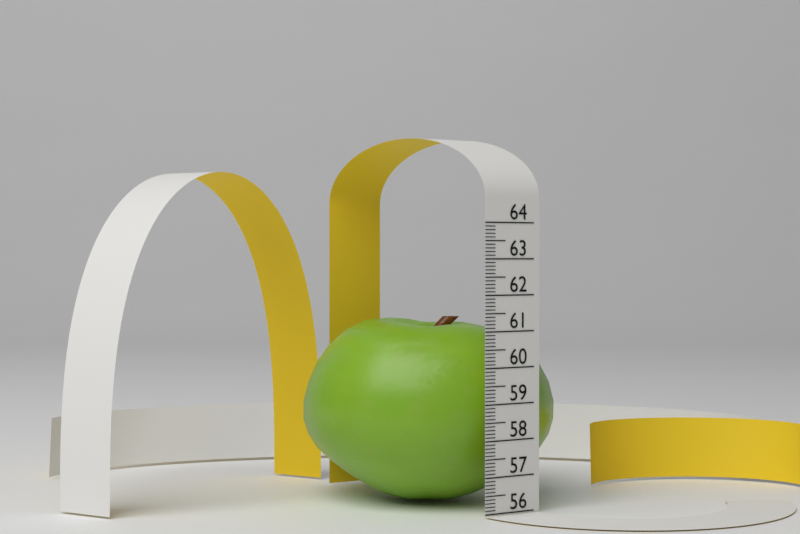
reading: 61.3 (no unit)
